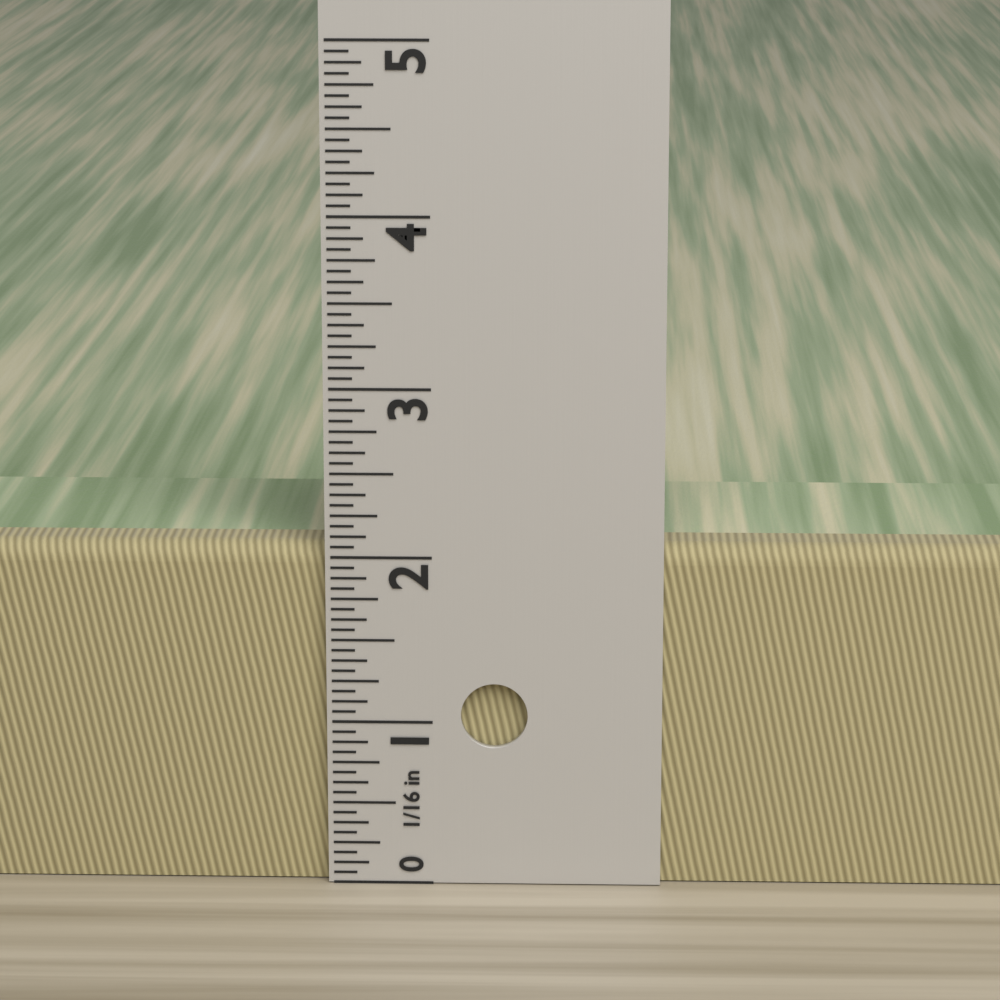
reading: 2.0625 in
